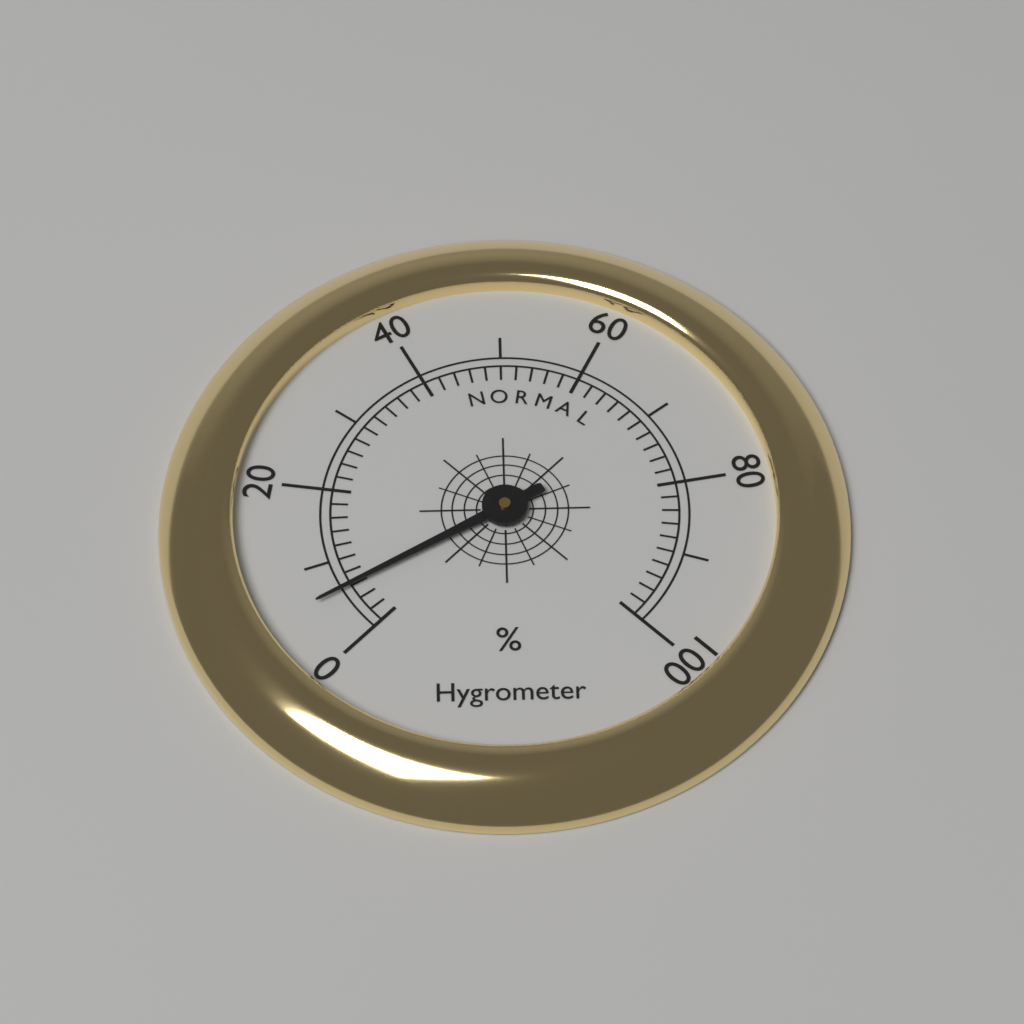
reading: 6 %
